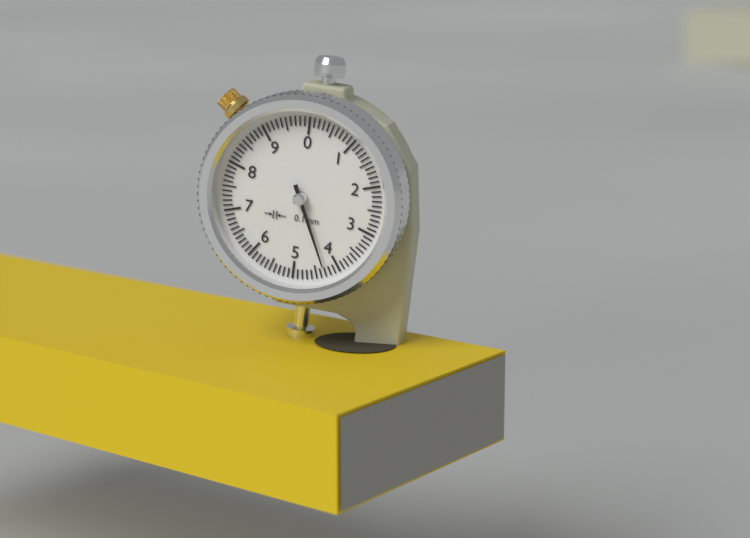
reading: 4.3 mm
